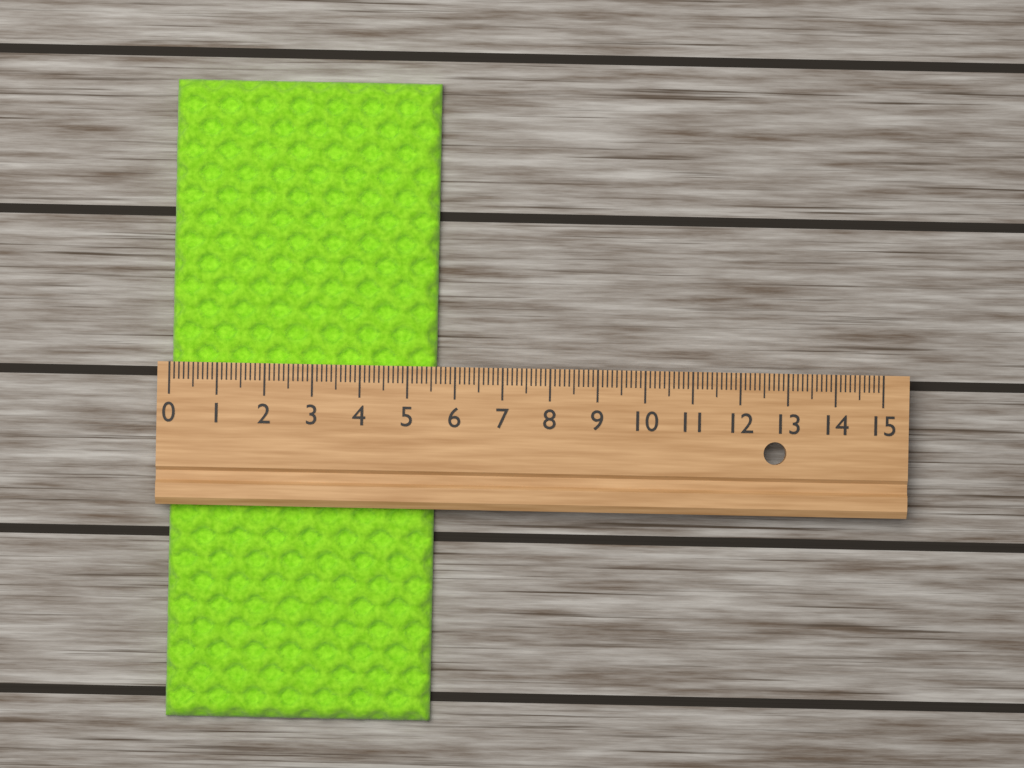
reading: 5.6 (no unit)
